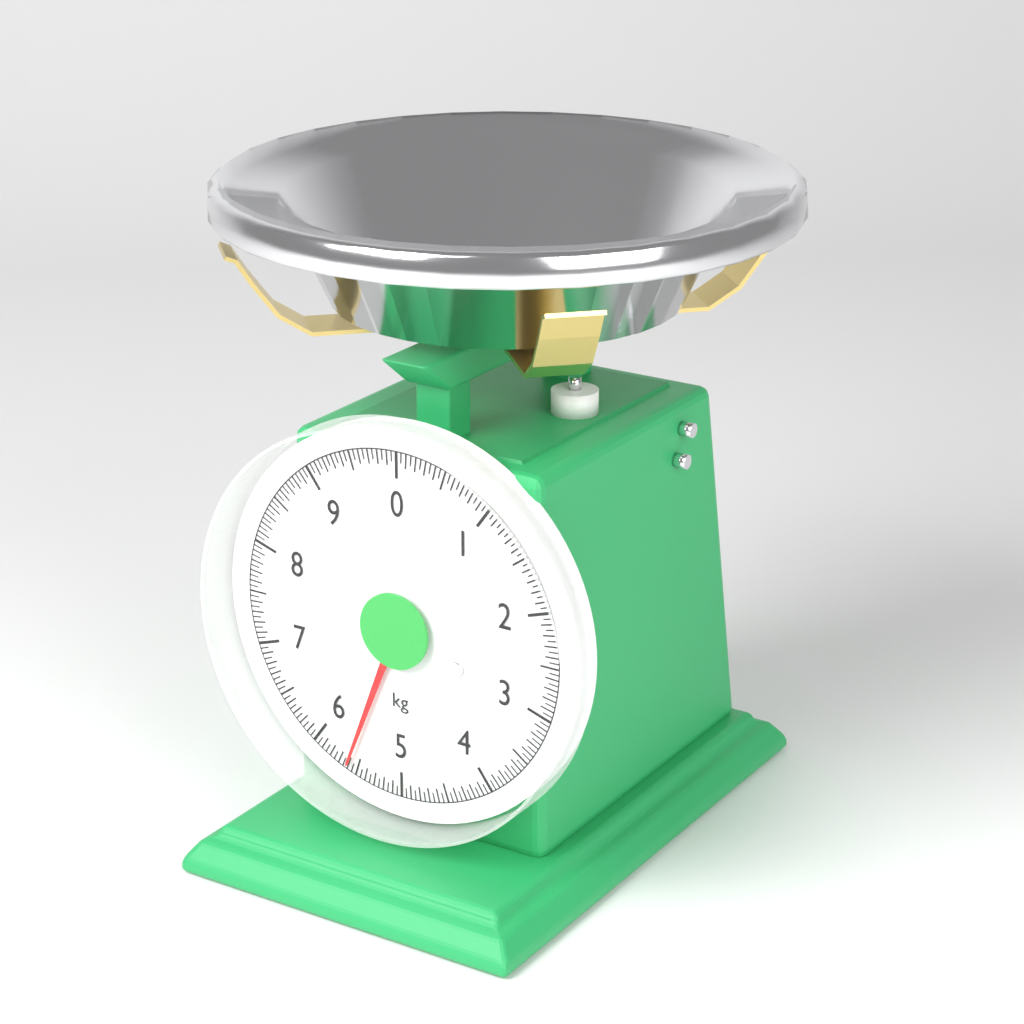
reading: 5.60 kg
